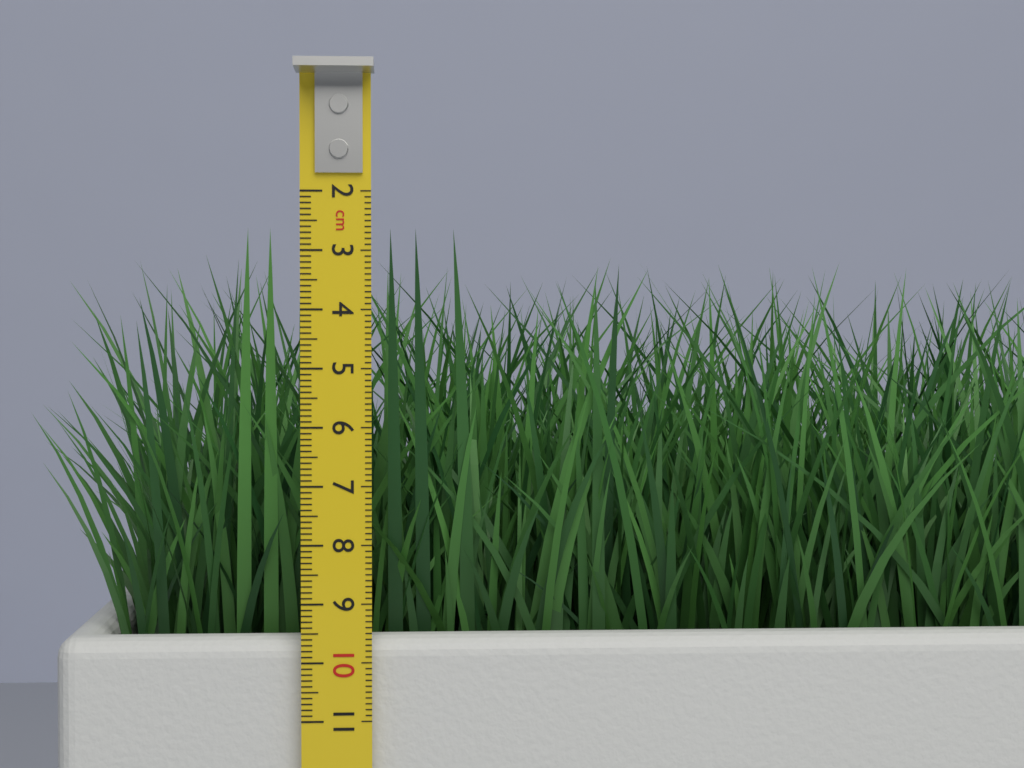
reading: 2.6 cm
